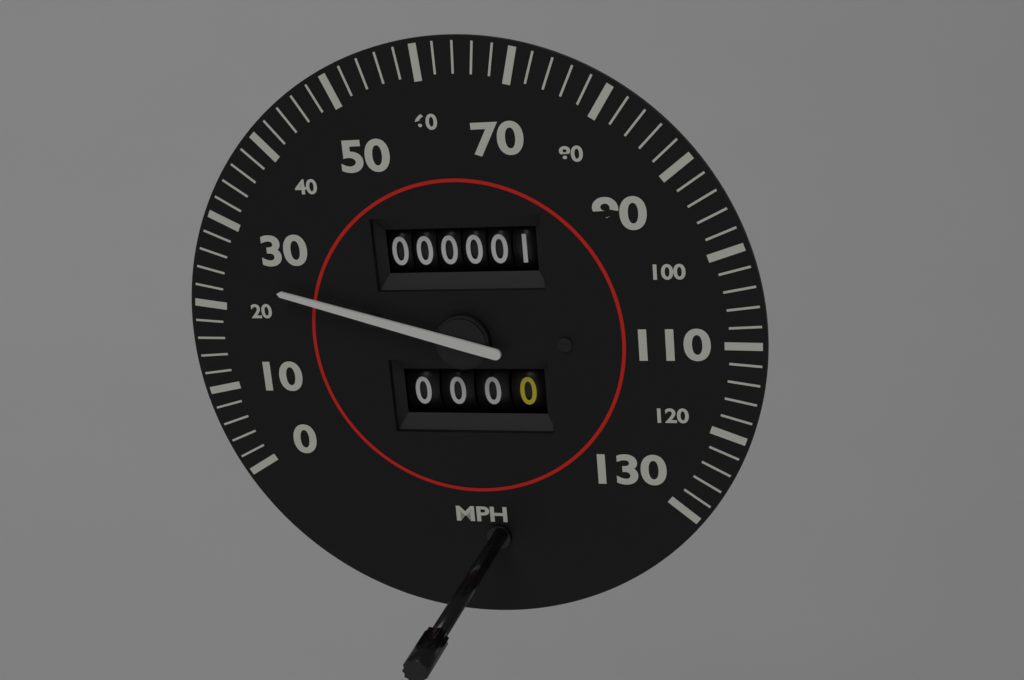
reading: 24 mph
